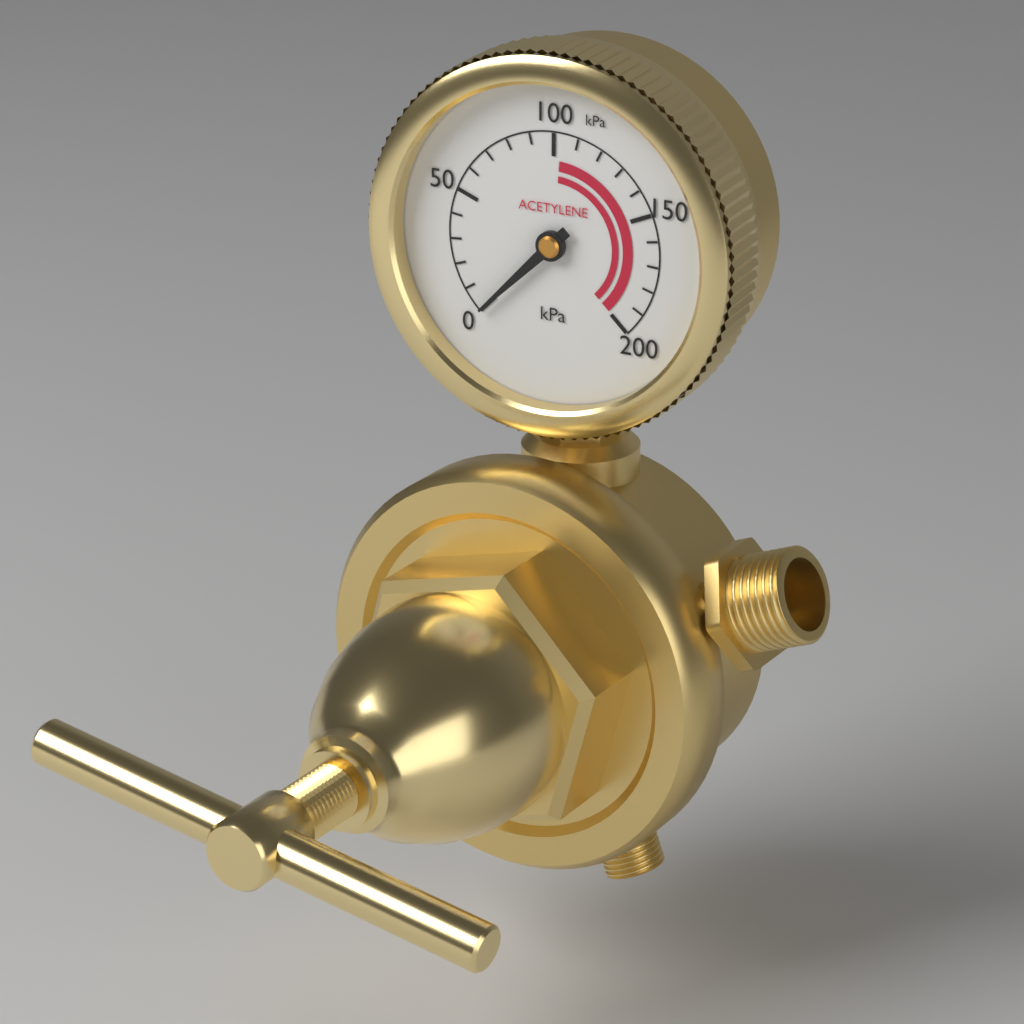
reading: 0 kPa
